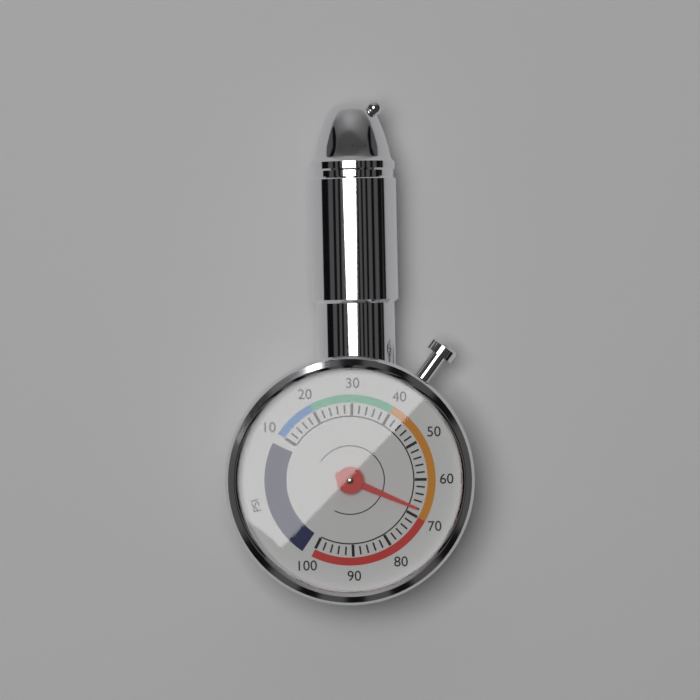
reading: 68 psi
